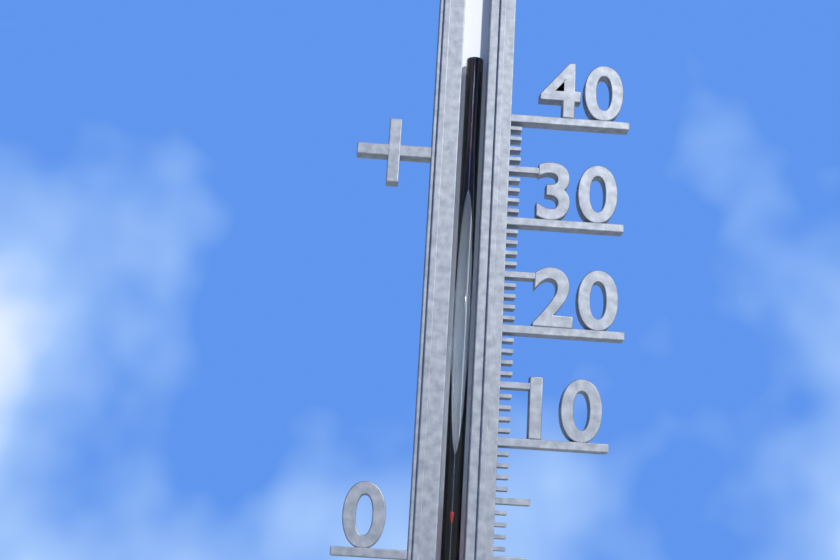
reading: 4 (no unit)
